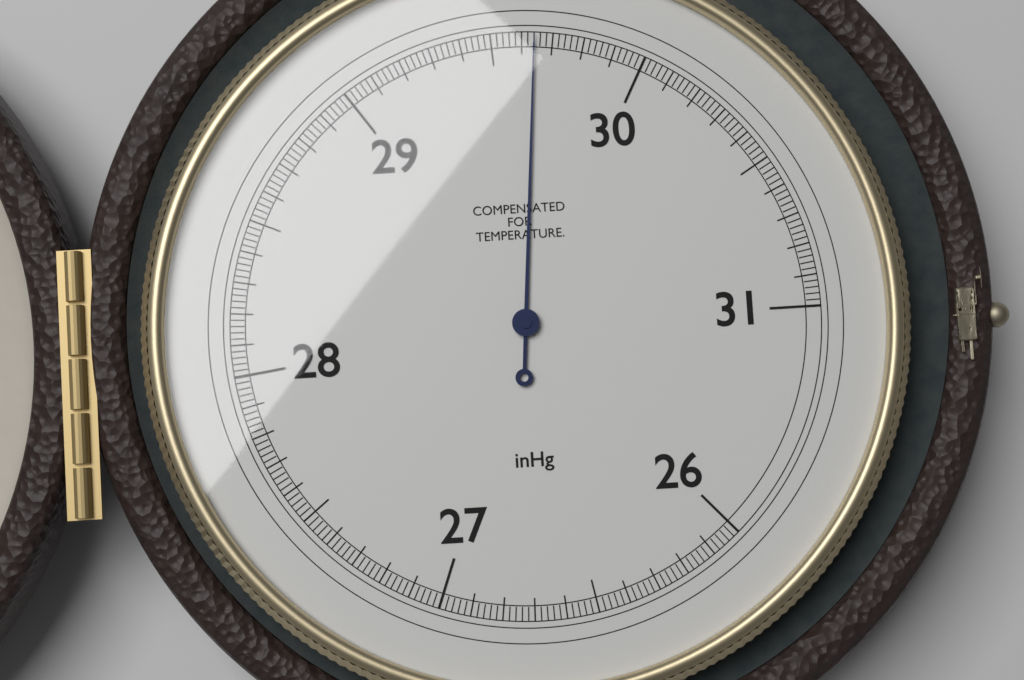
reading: 29.64 inHg
